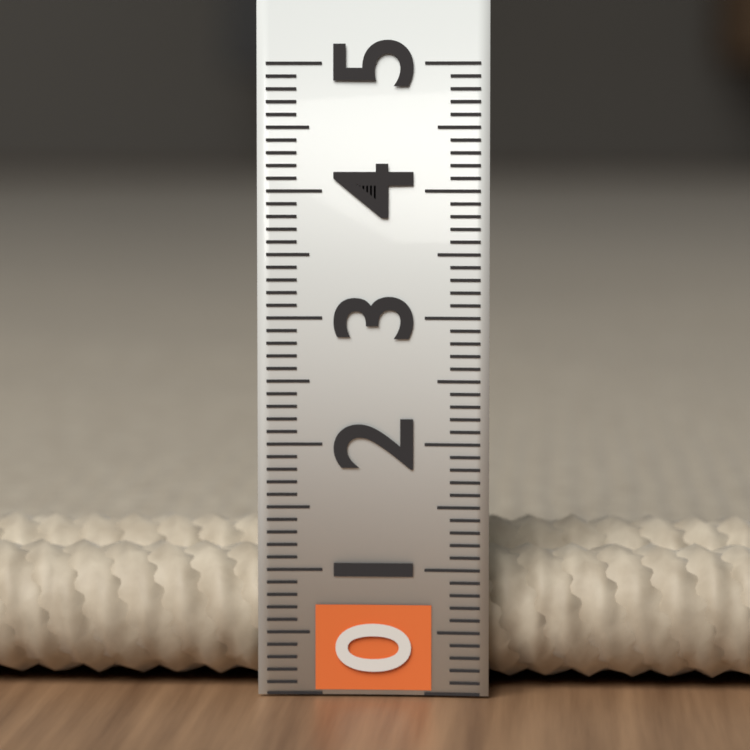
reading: 1.3 (no unit)
